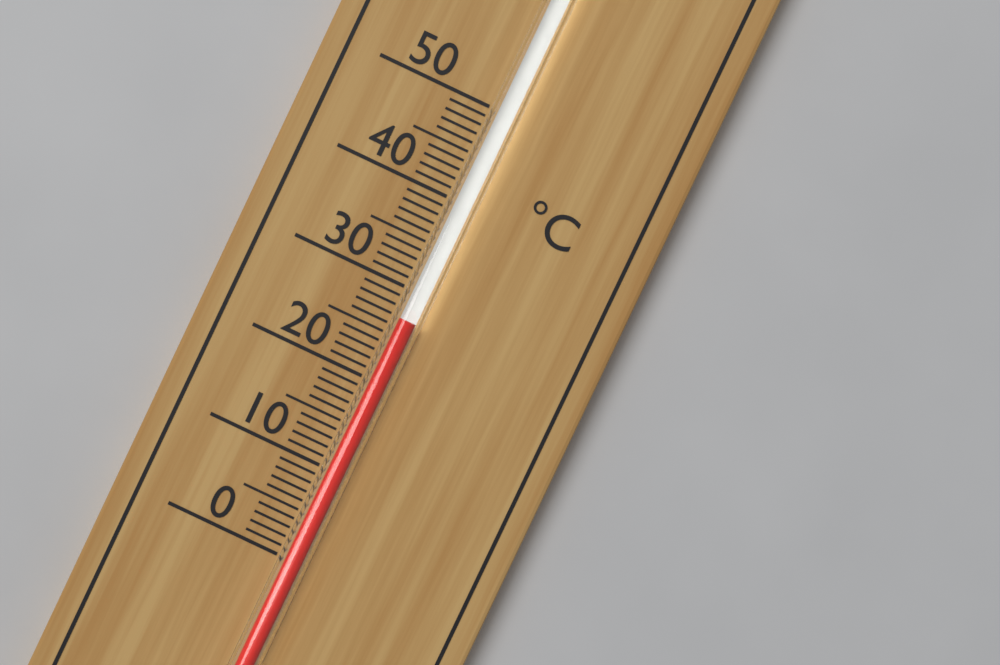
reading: 27 °C
